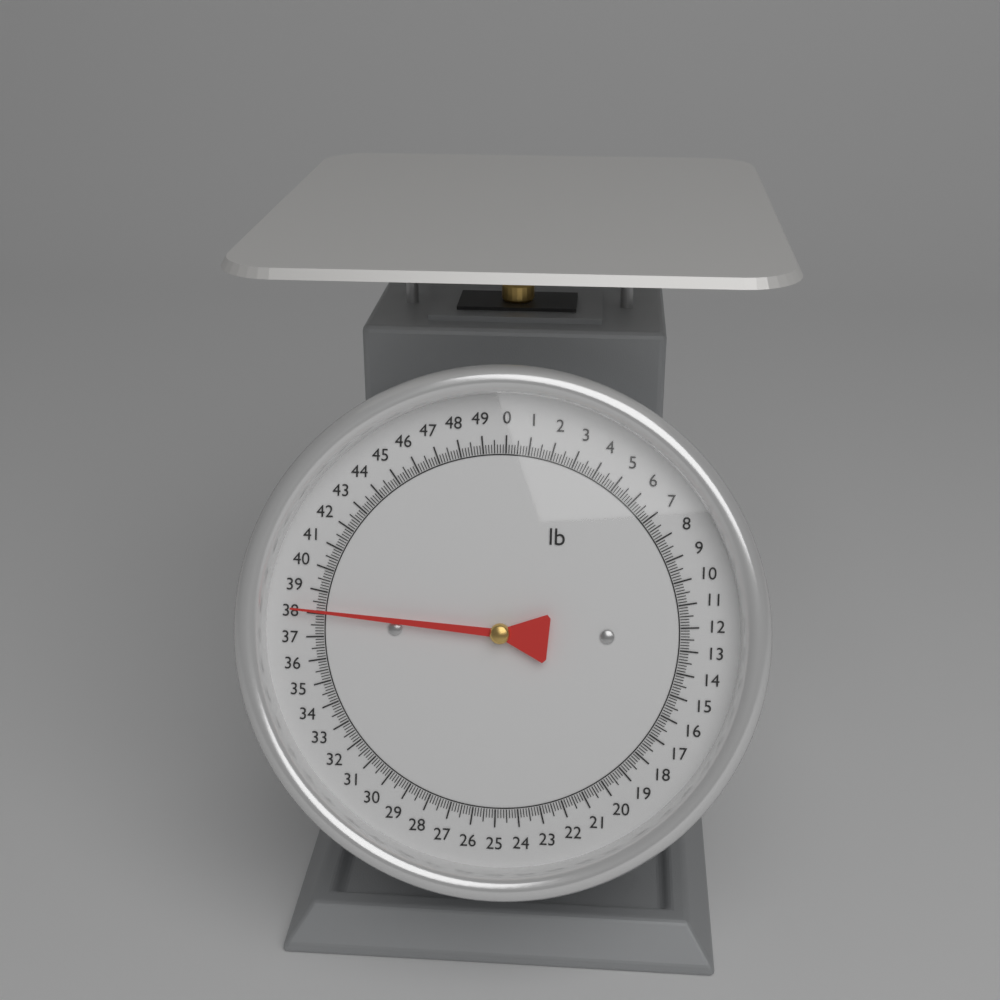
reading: 38.125 lb
